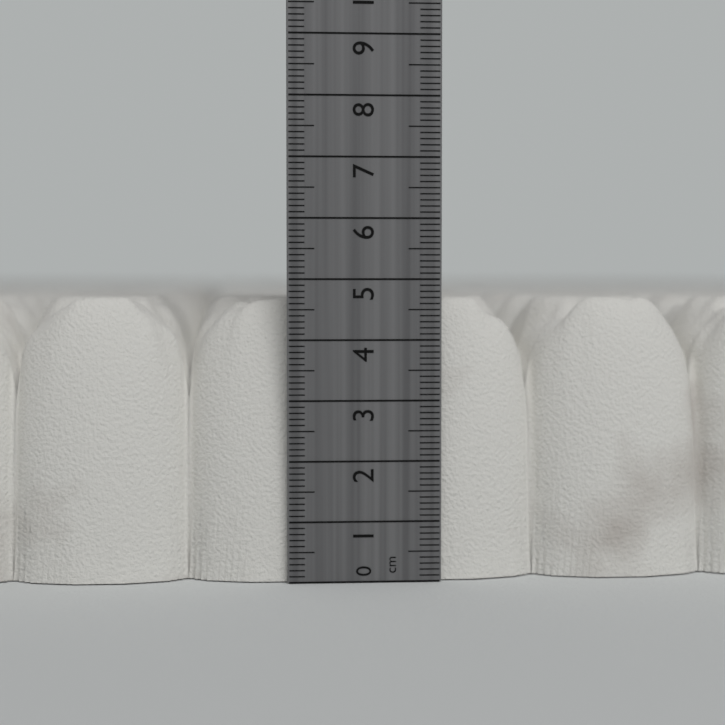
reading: 4.7 cm
